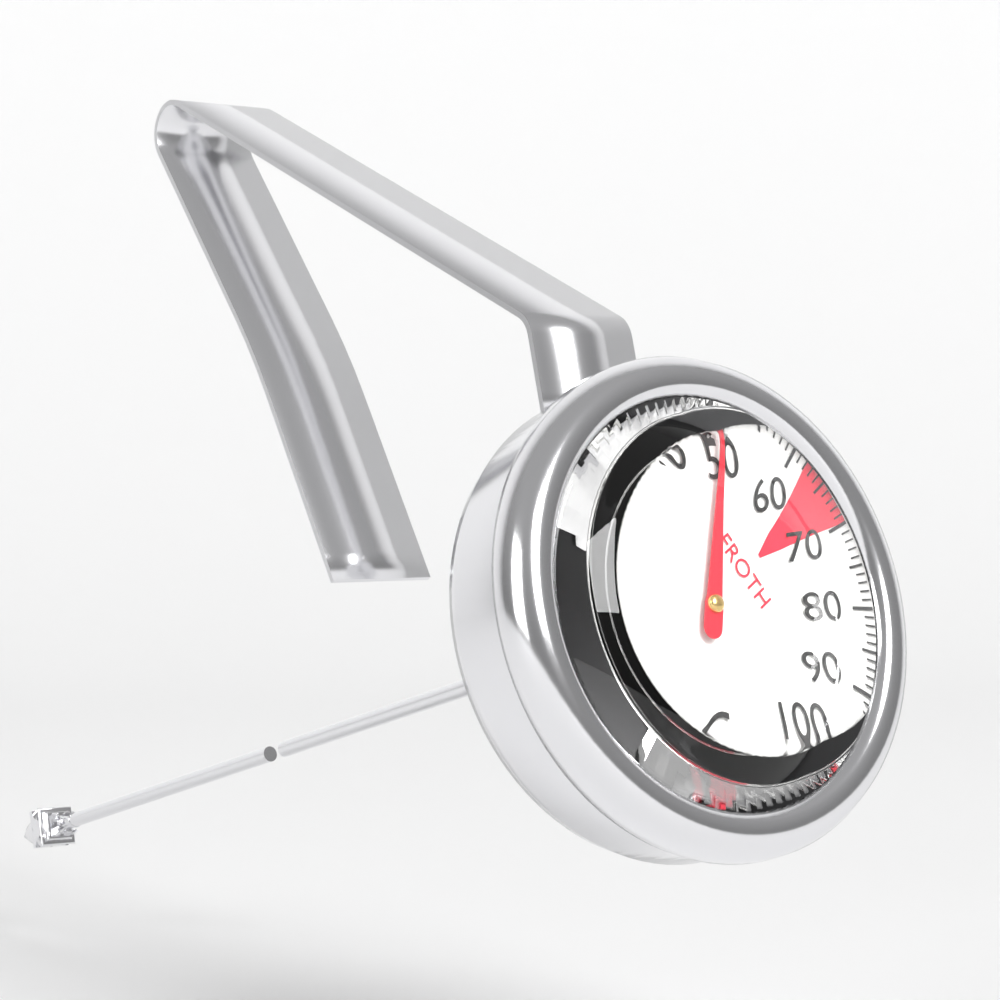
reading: 49 °C
